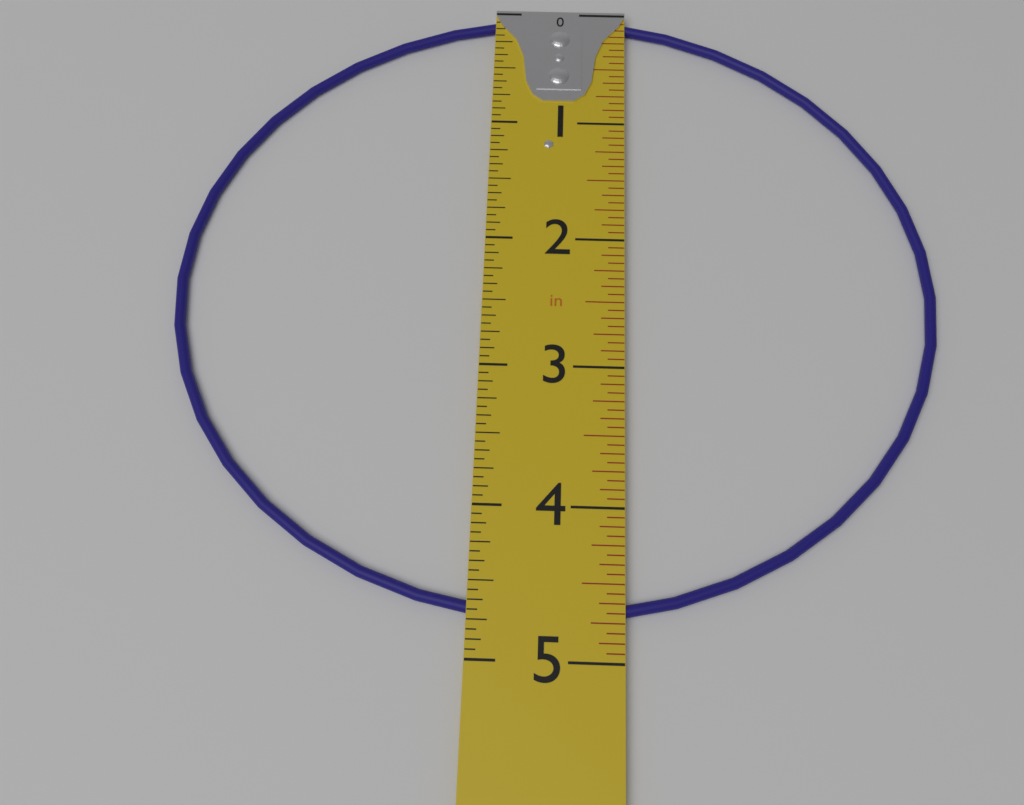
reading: 4.7500 in
